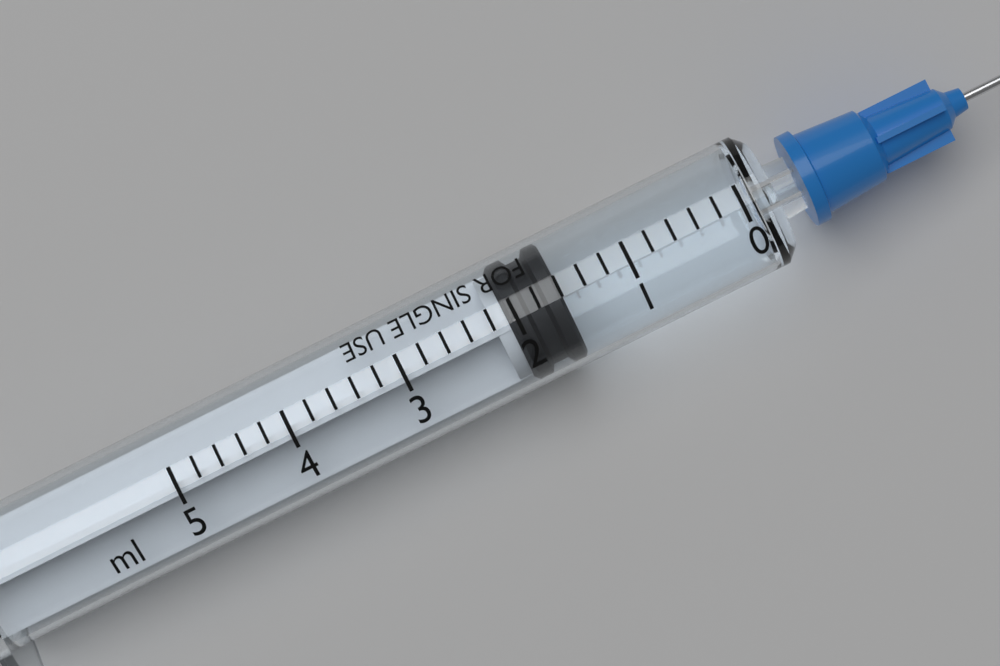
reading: 1.6 ml
